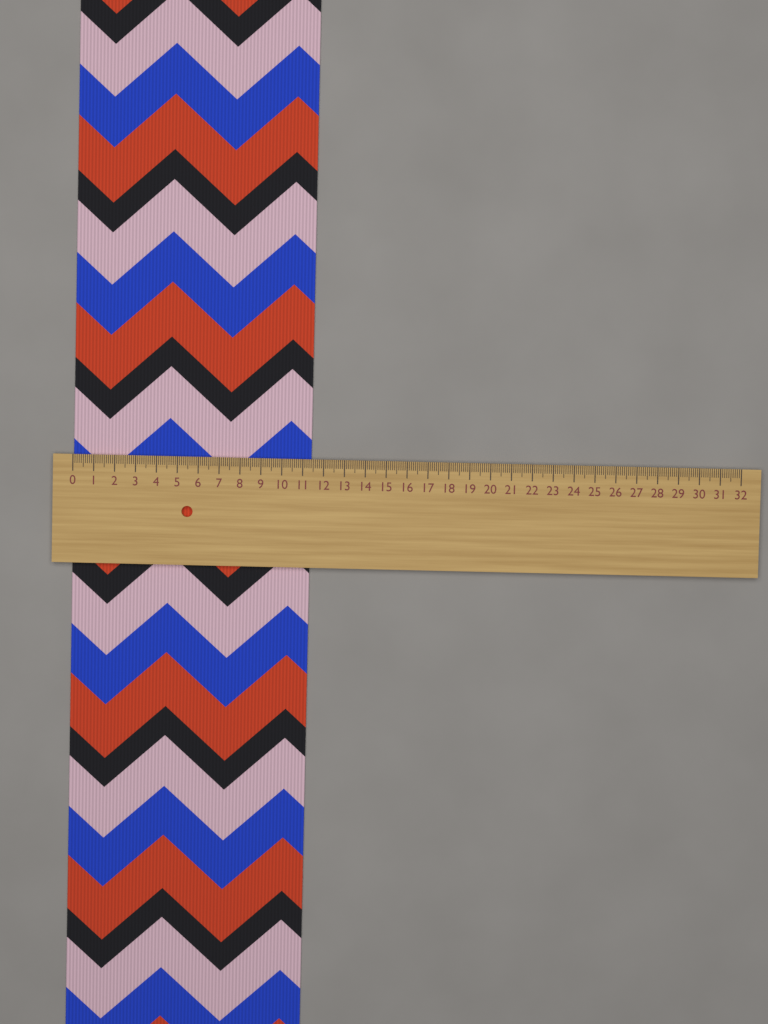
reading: 11.4 (no unit)
